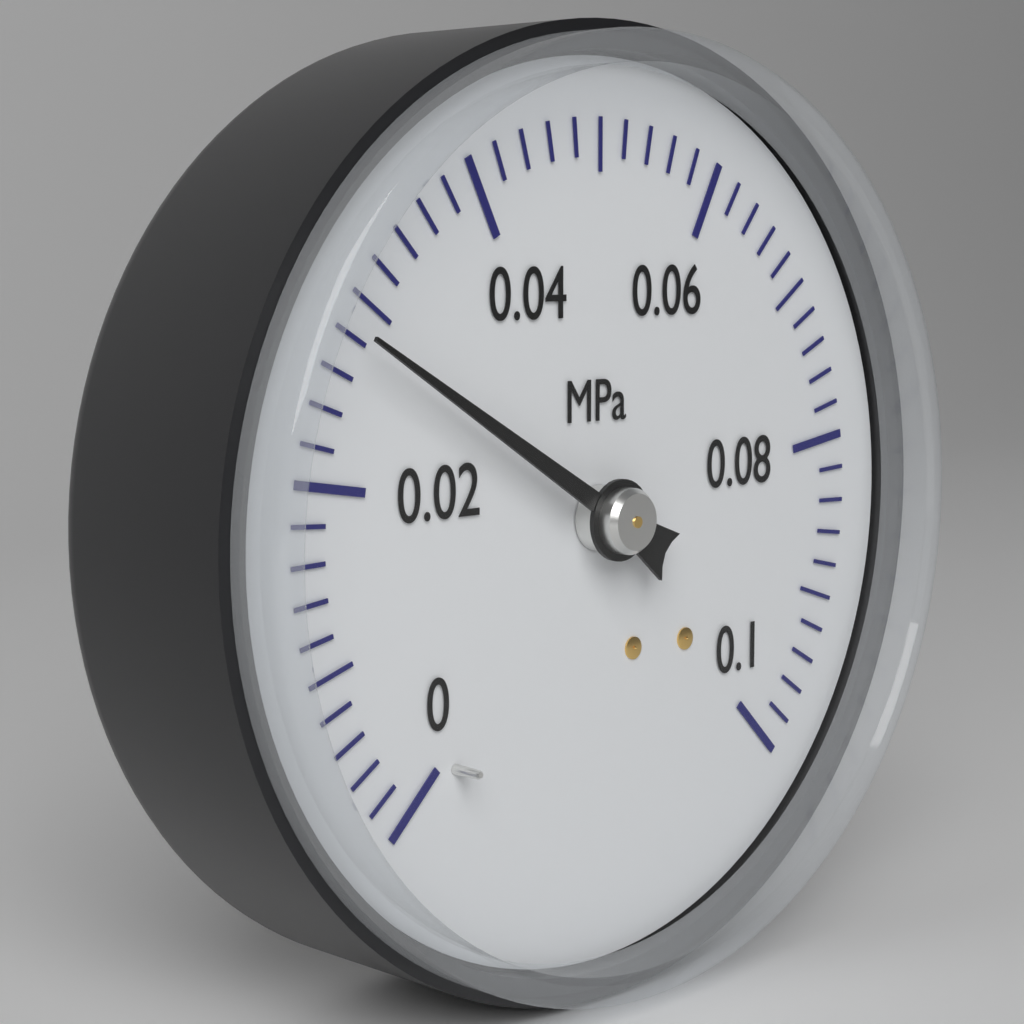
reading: 0.028 MPa
